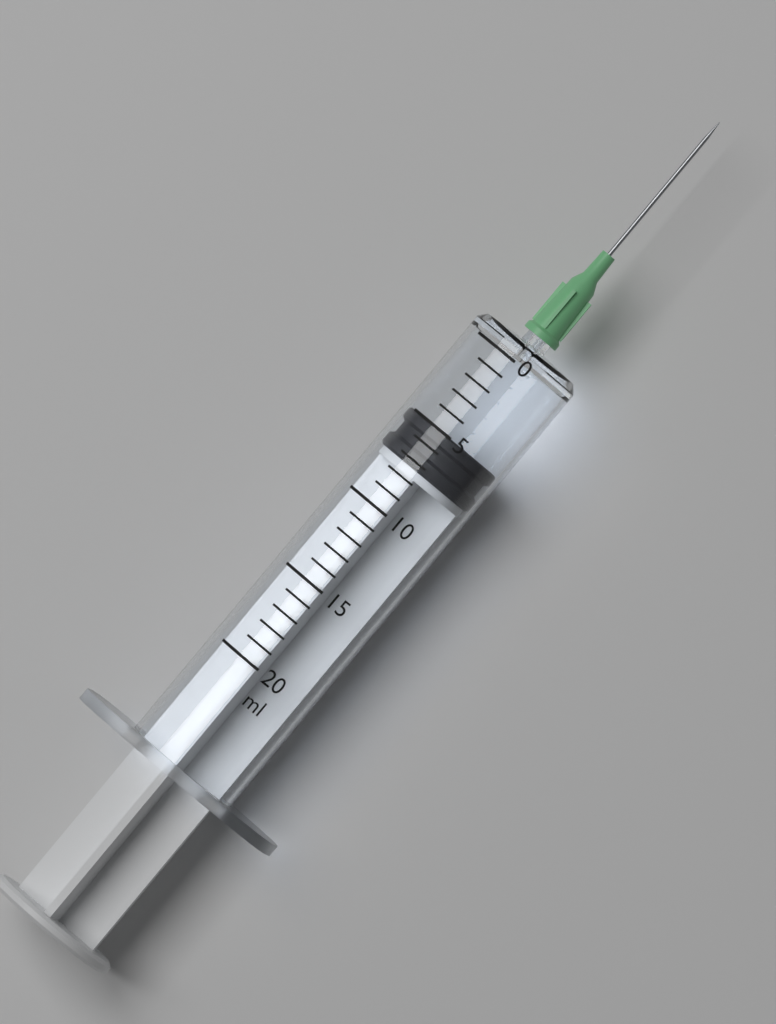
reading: 5 ml
